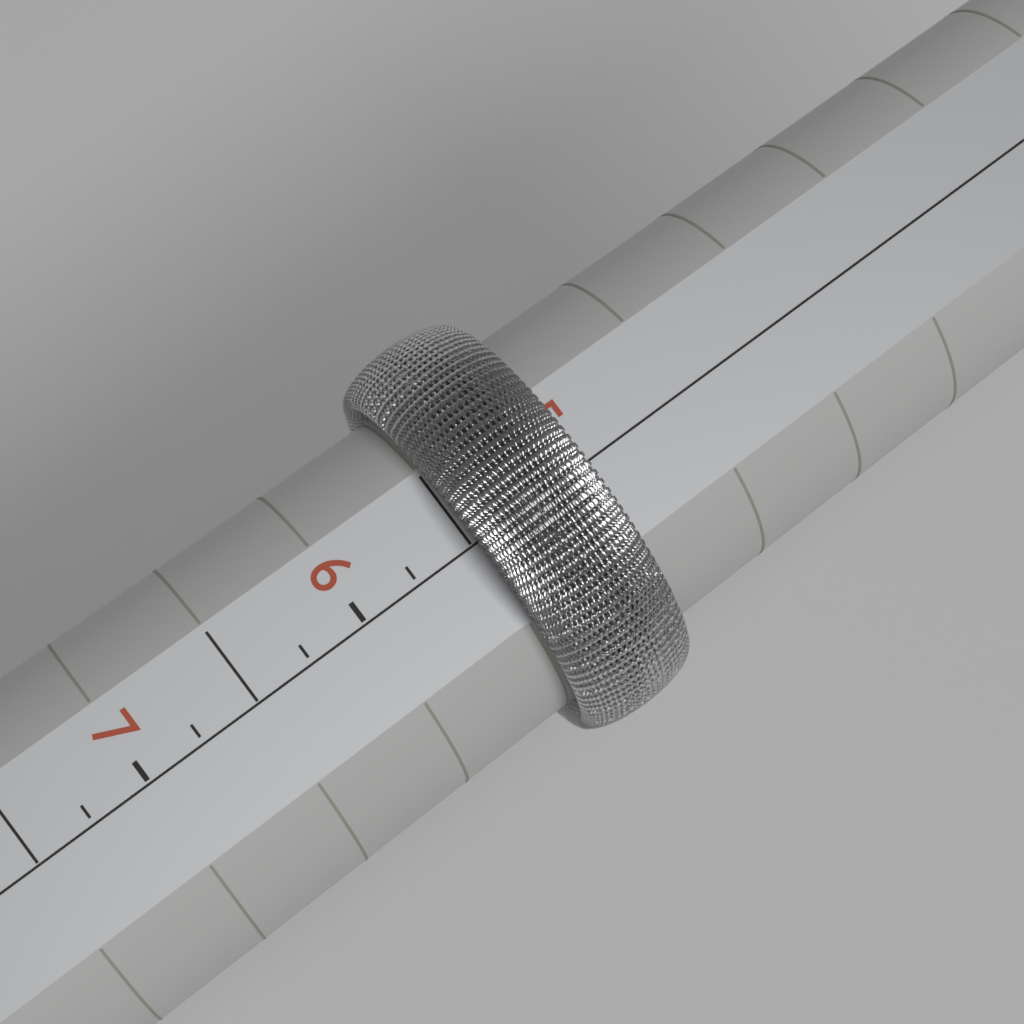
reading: 5.50 (no unit)
